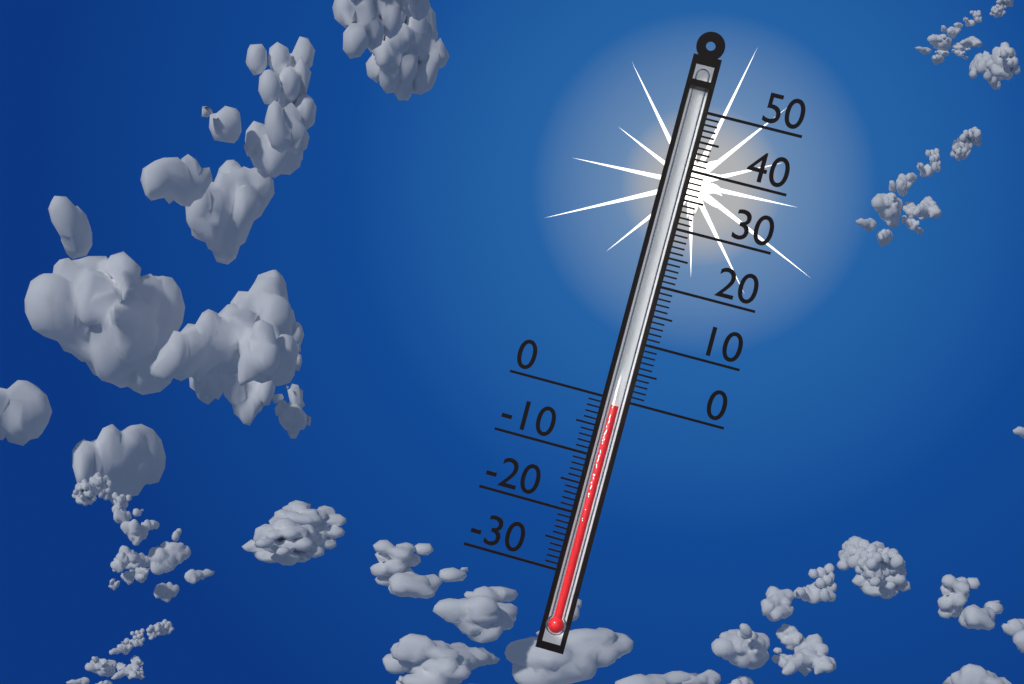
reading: -1 (no unit)
